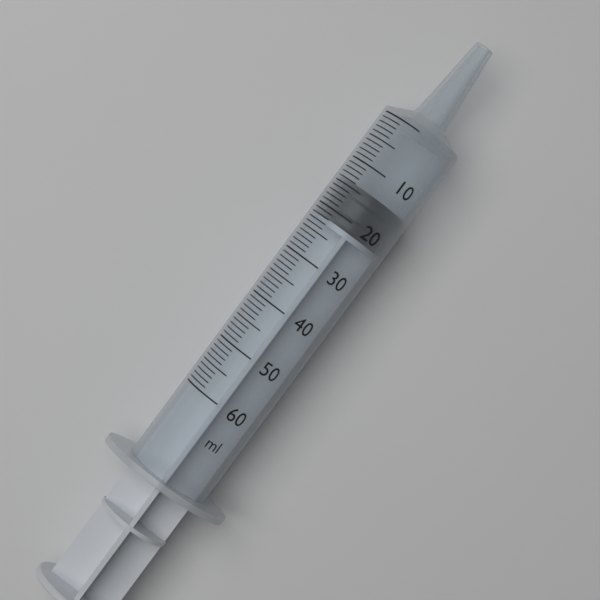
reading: 14 ml
